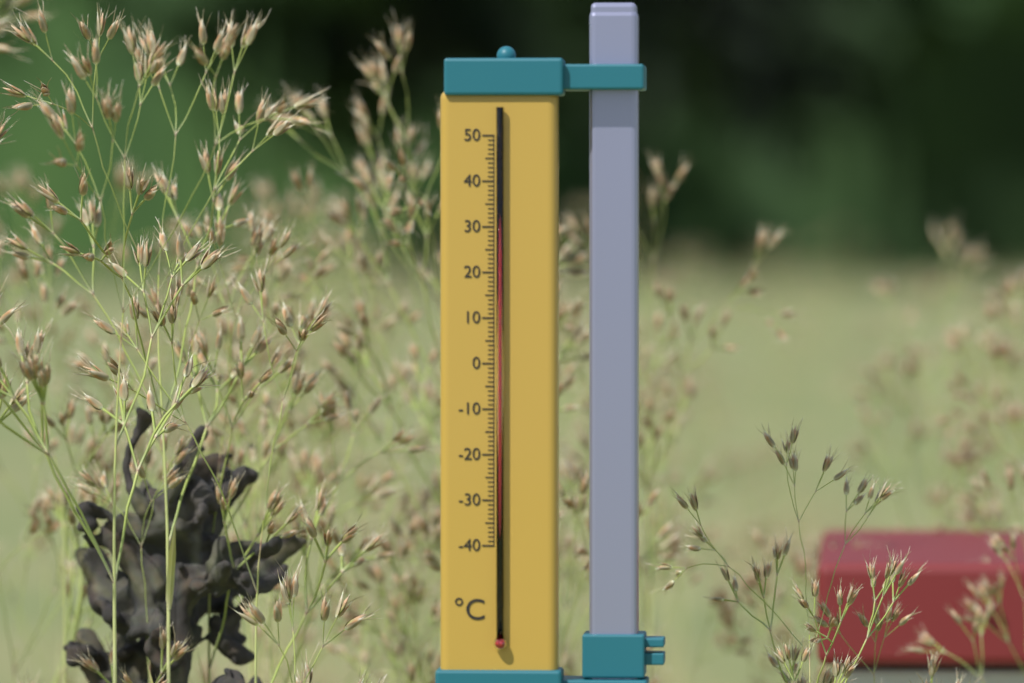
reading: 33 °C
